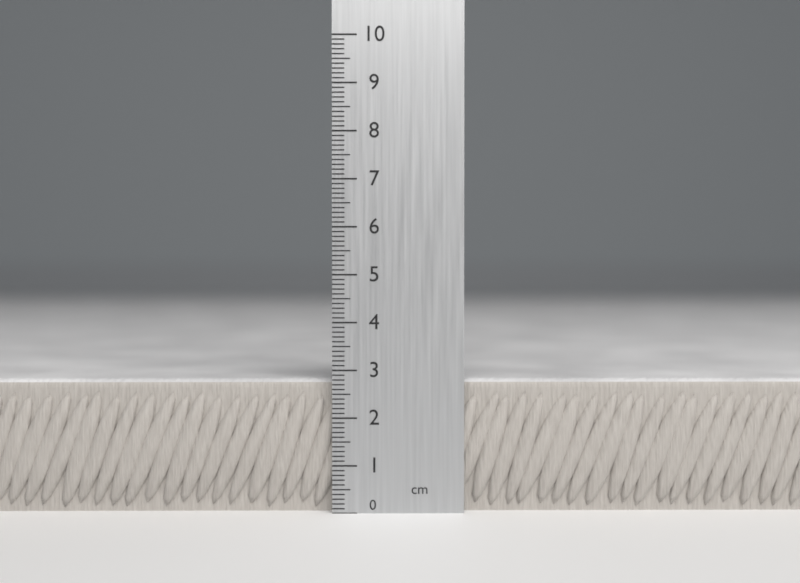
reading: 2.8 cm
